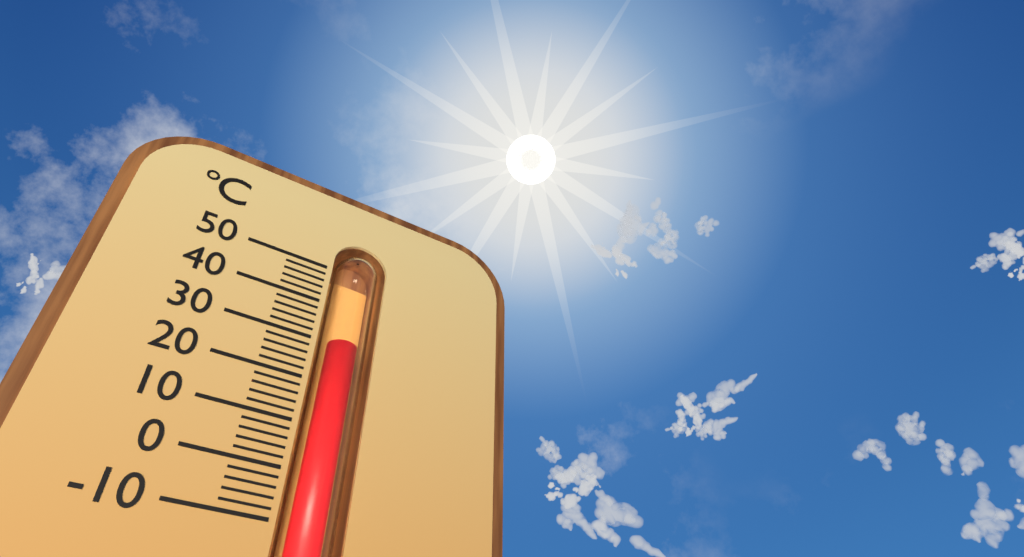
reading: 32 °C
